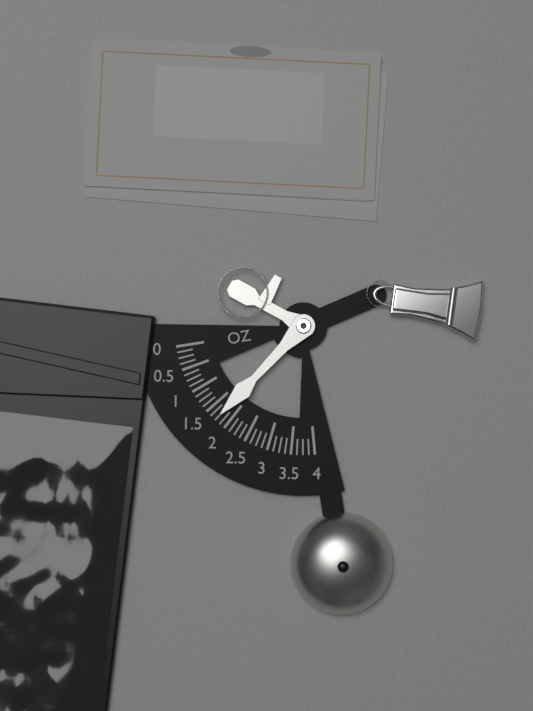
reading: 1.750 oz
